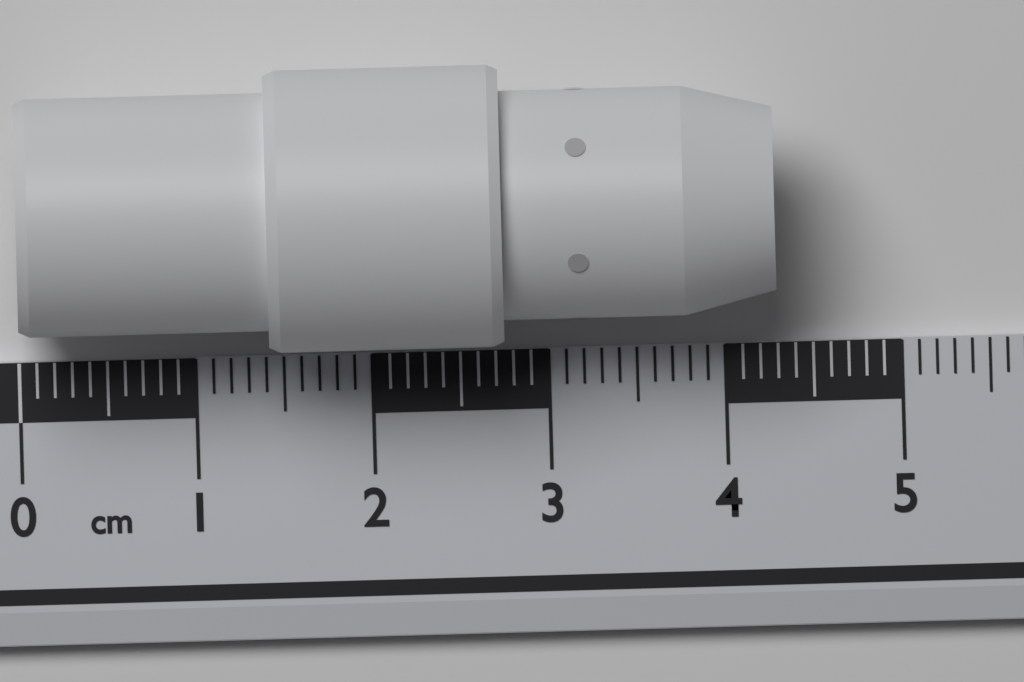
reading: 4.3 cm
